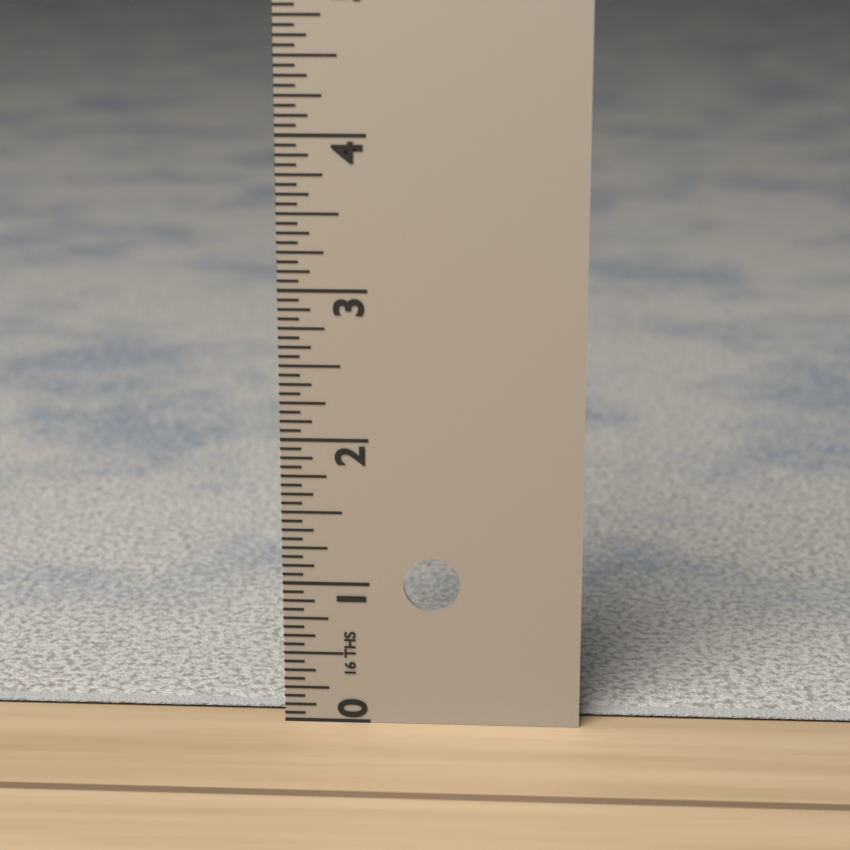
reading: 0.0625 in
